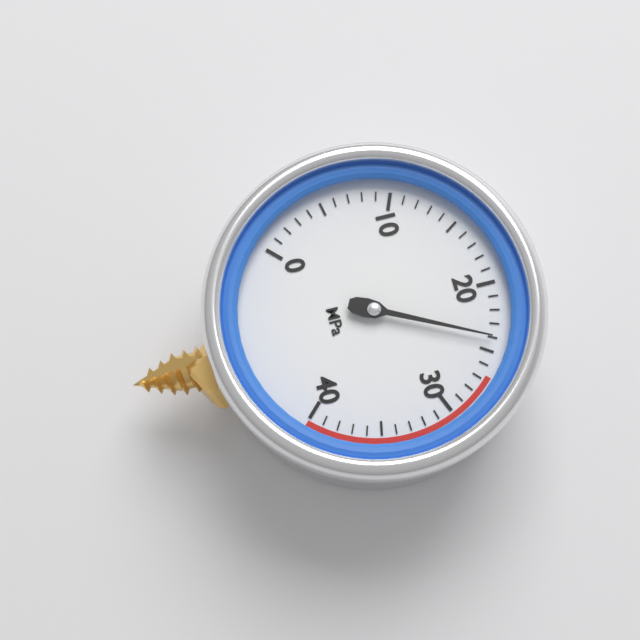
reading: 24 MPa
